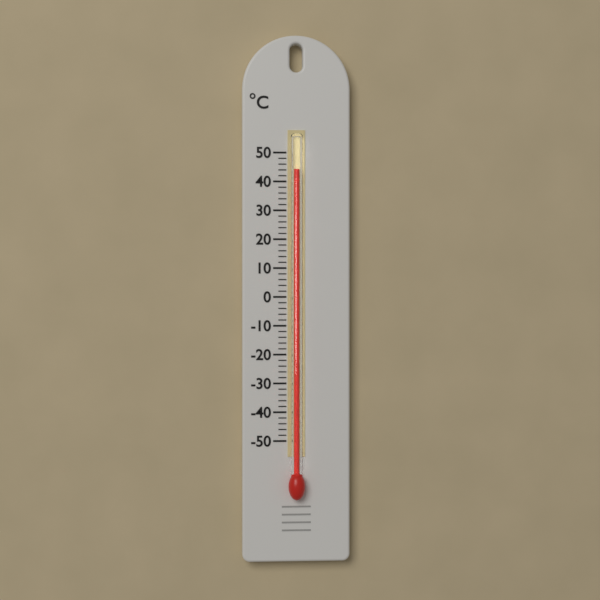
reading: 44 °C
